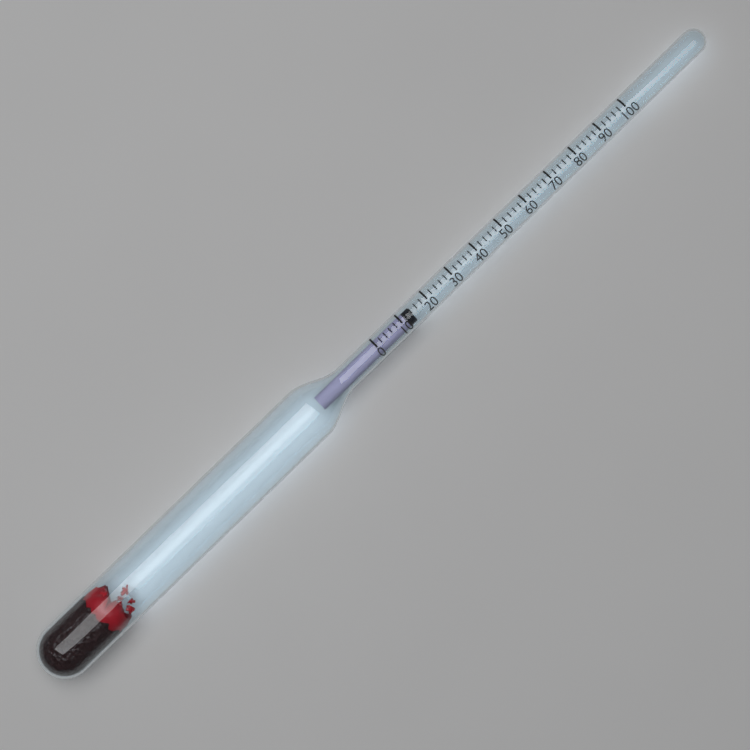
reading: 14 (no unit)
